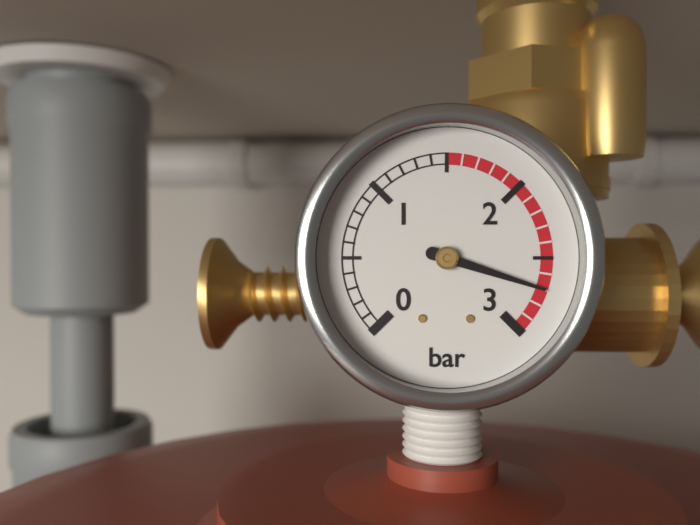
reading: 2.7 bar
